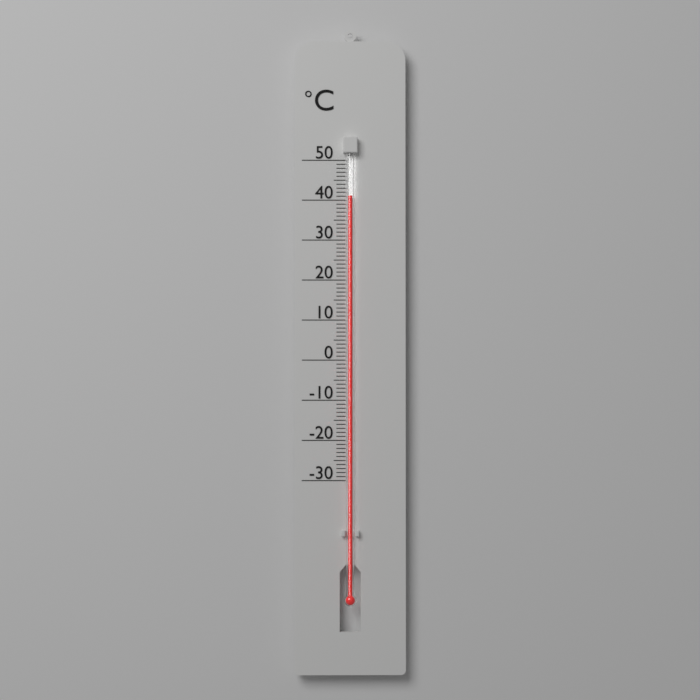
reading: 41 °C
